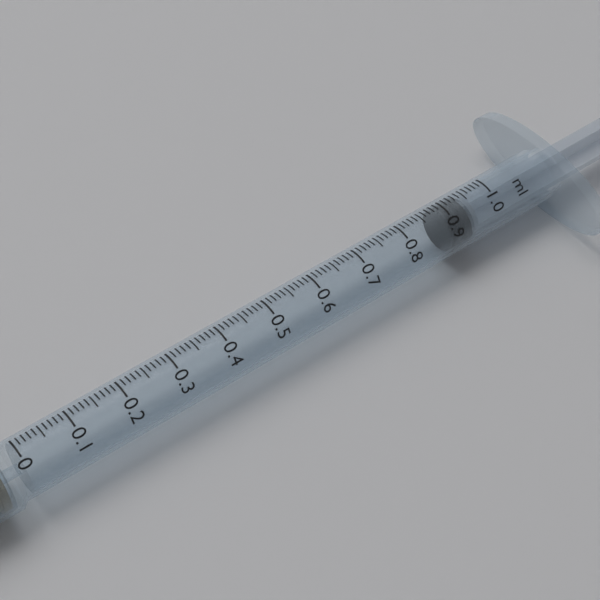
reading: 0.89 ml
